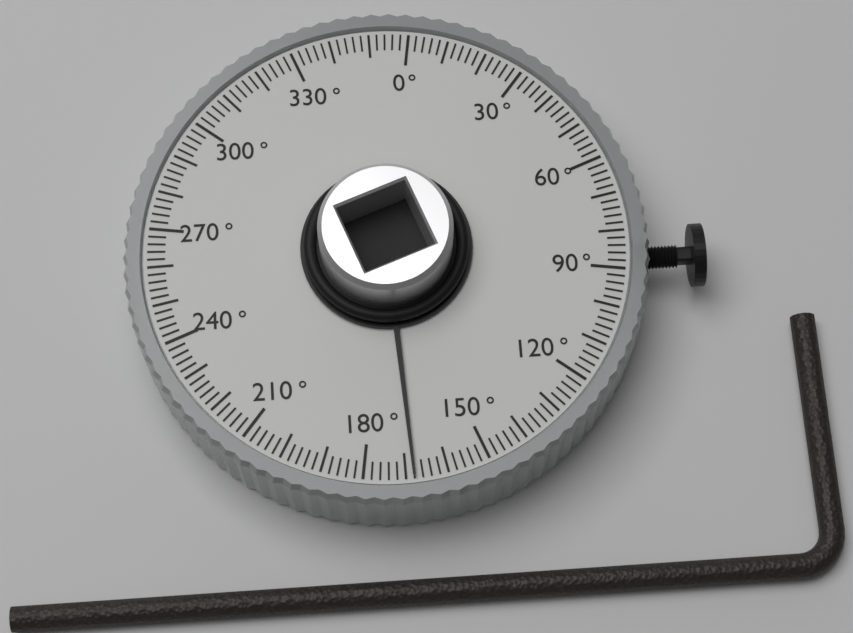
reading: 168 °
